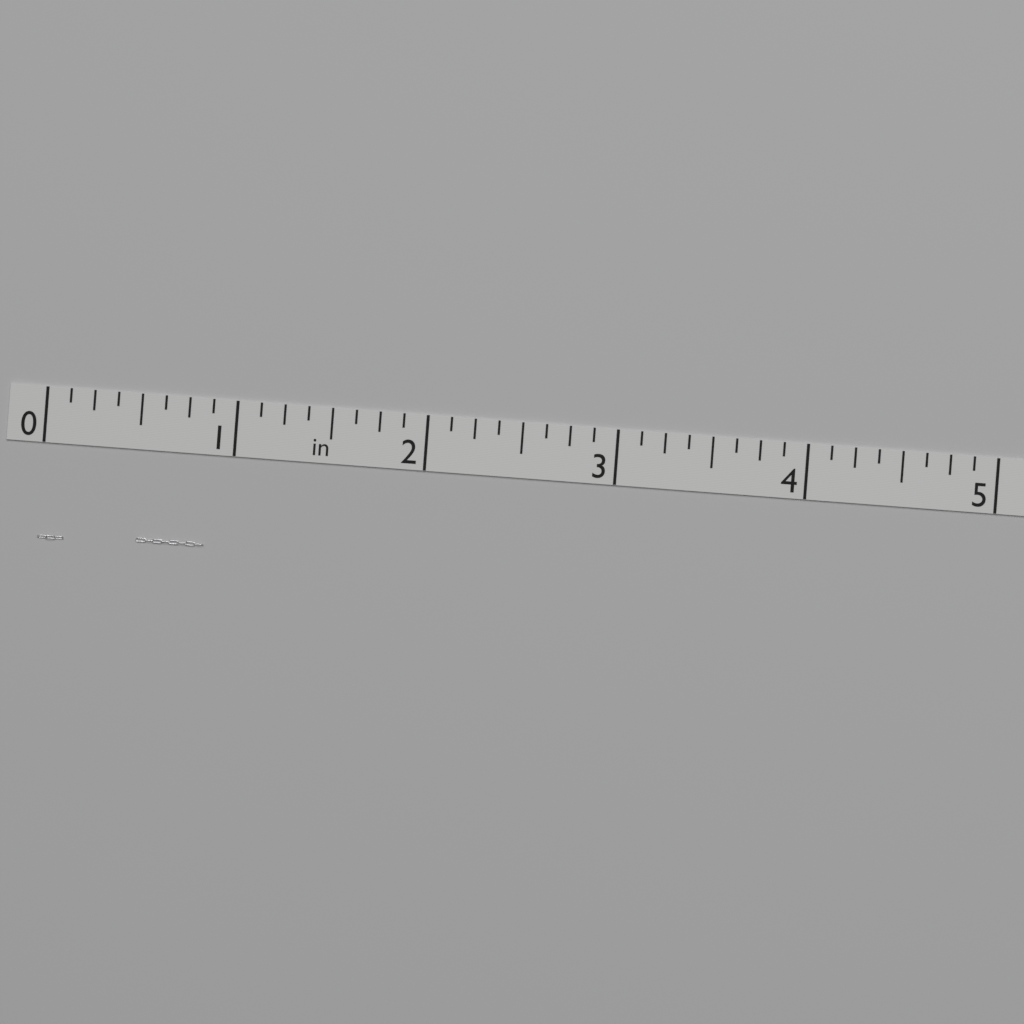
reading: 0.875 in
